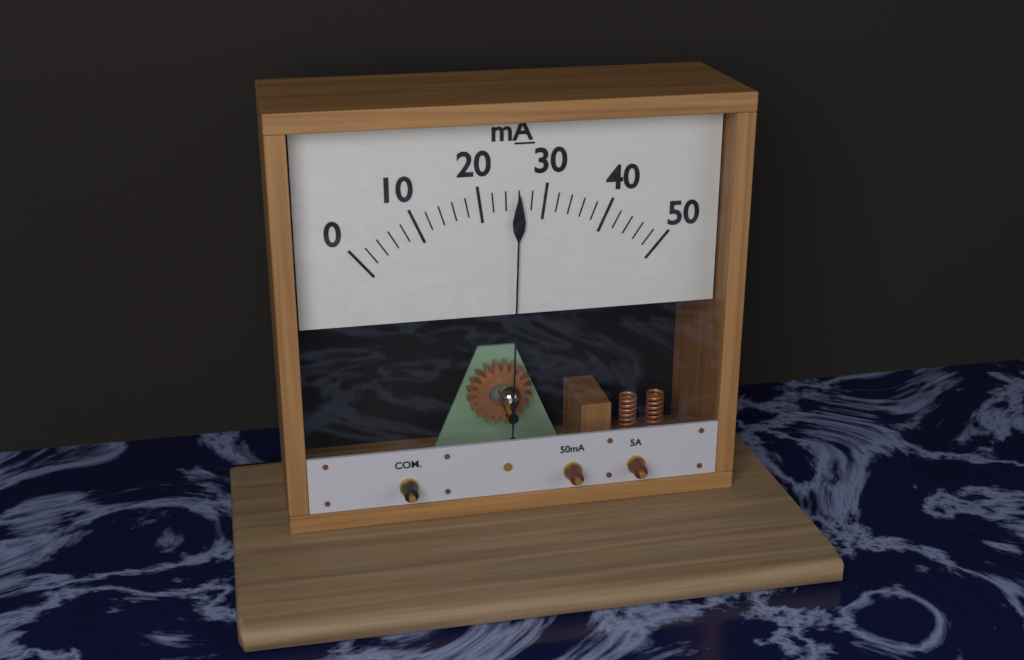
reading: 26 mA
